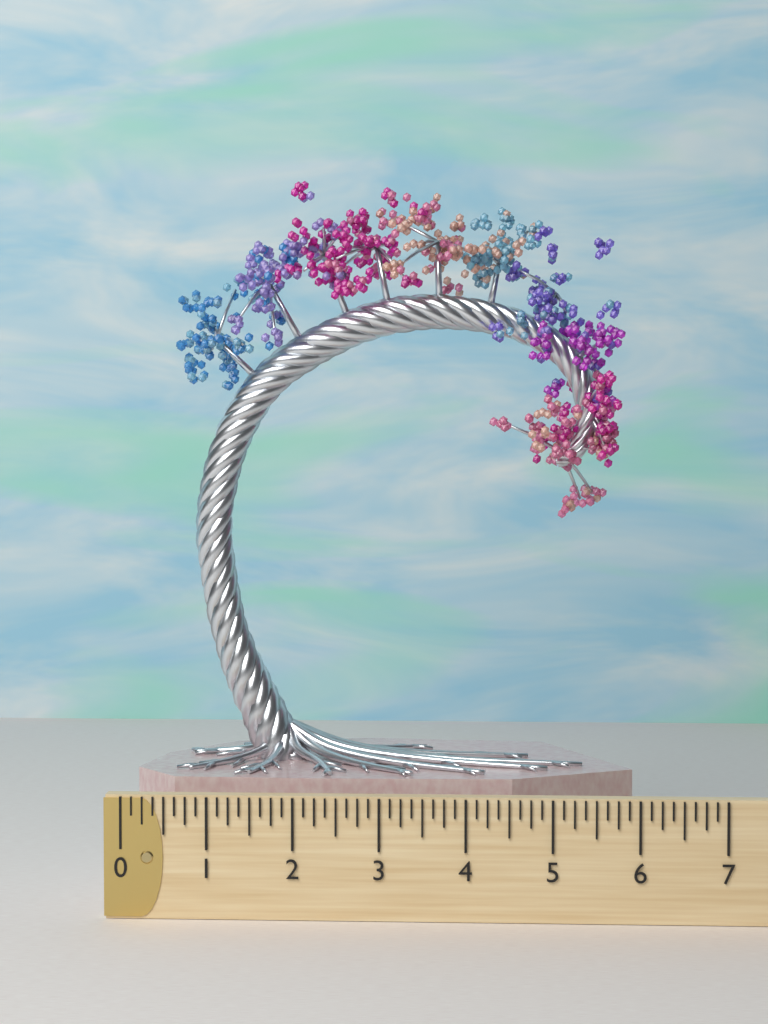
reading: 6.000 (no unit)
